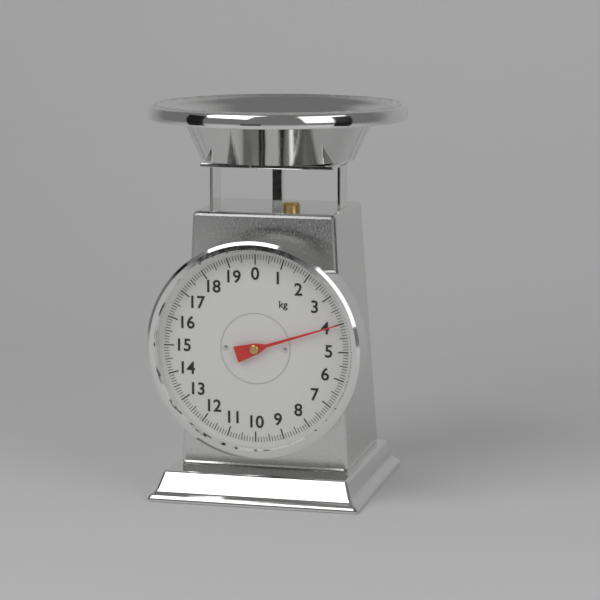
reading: 4.0 kg
